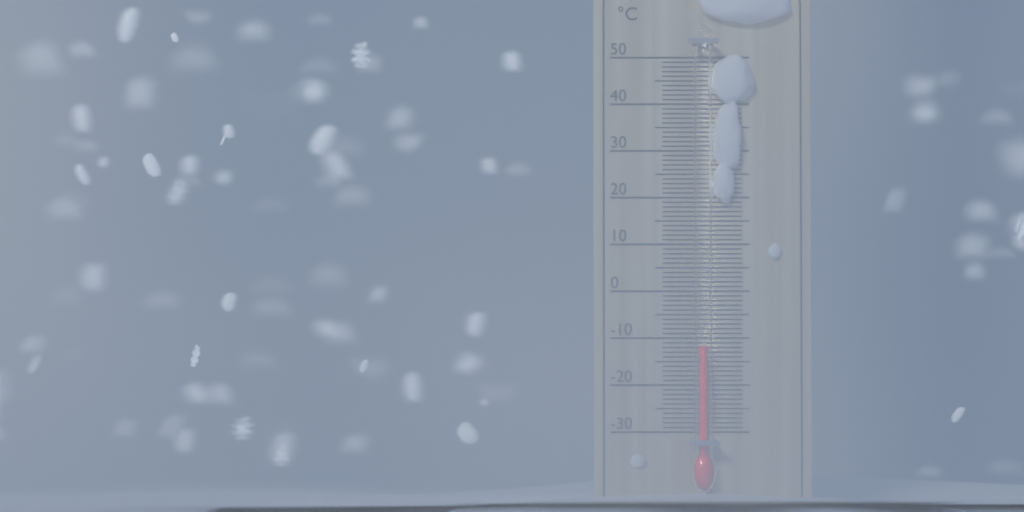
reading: -12 °C
